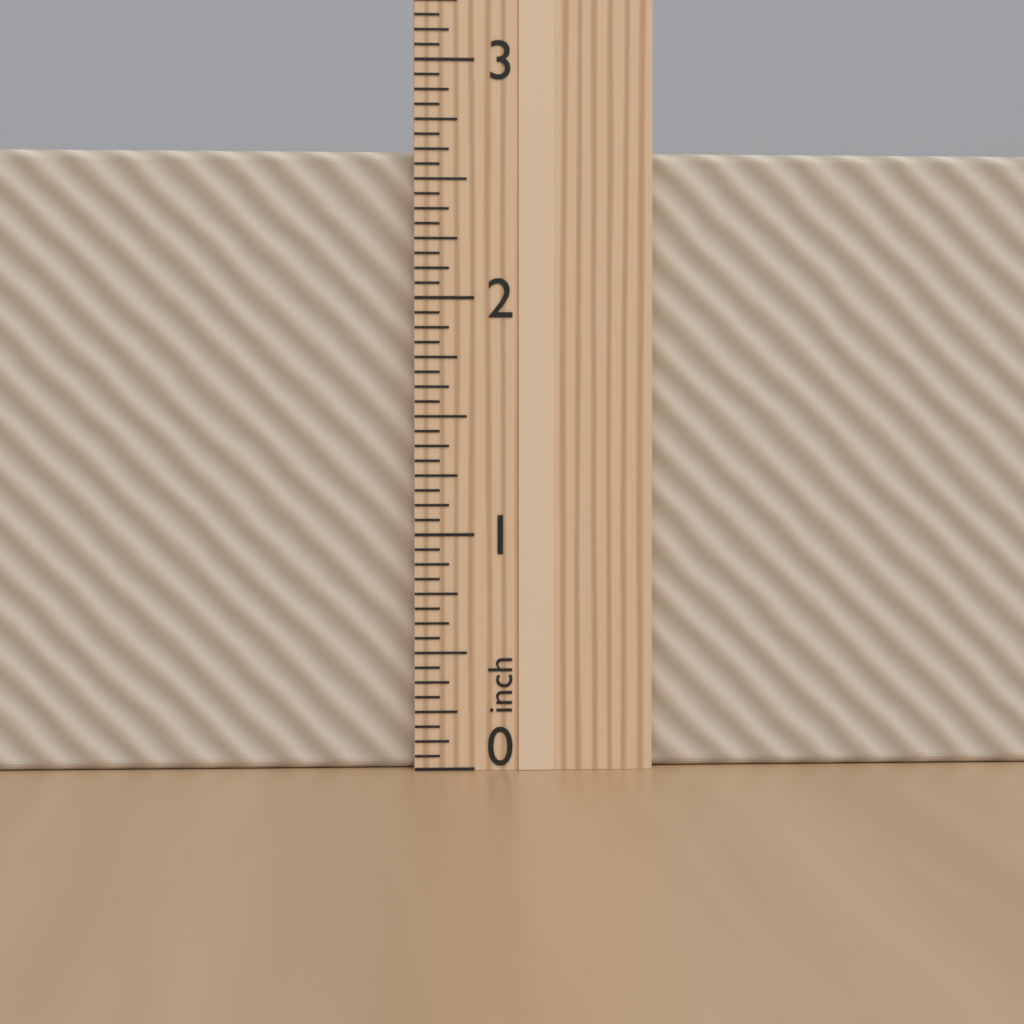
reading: 2.6250 in
